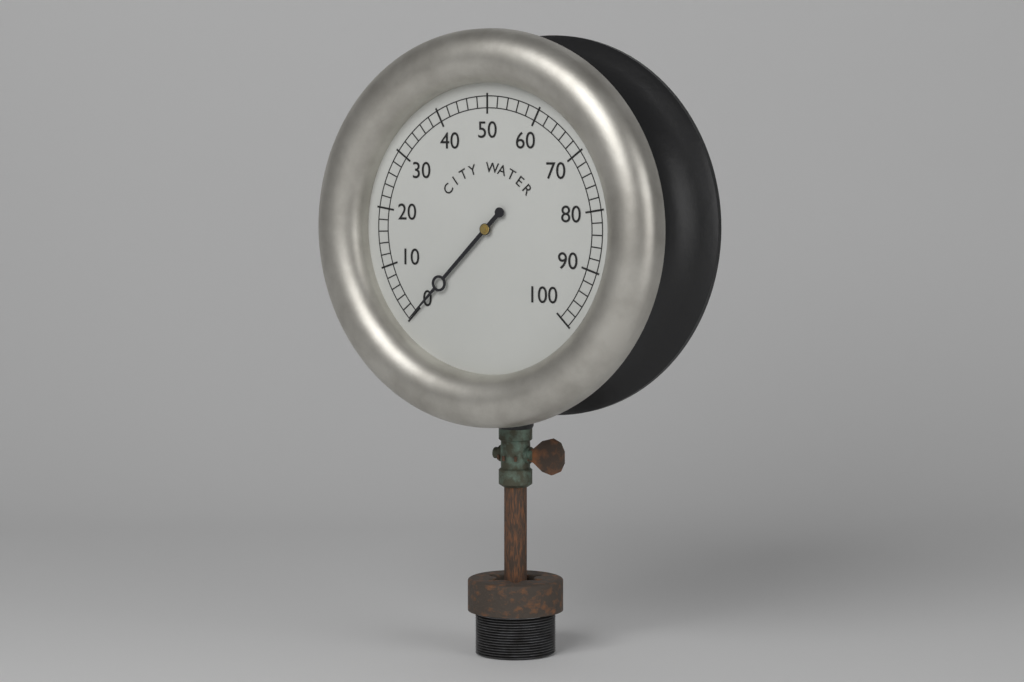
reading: 0 (no unit)
